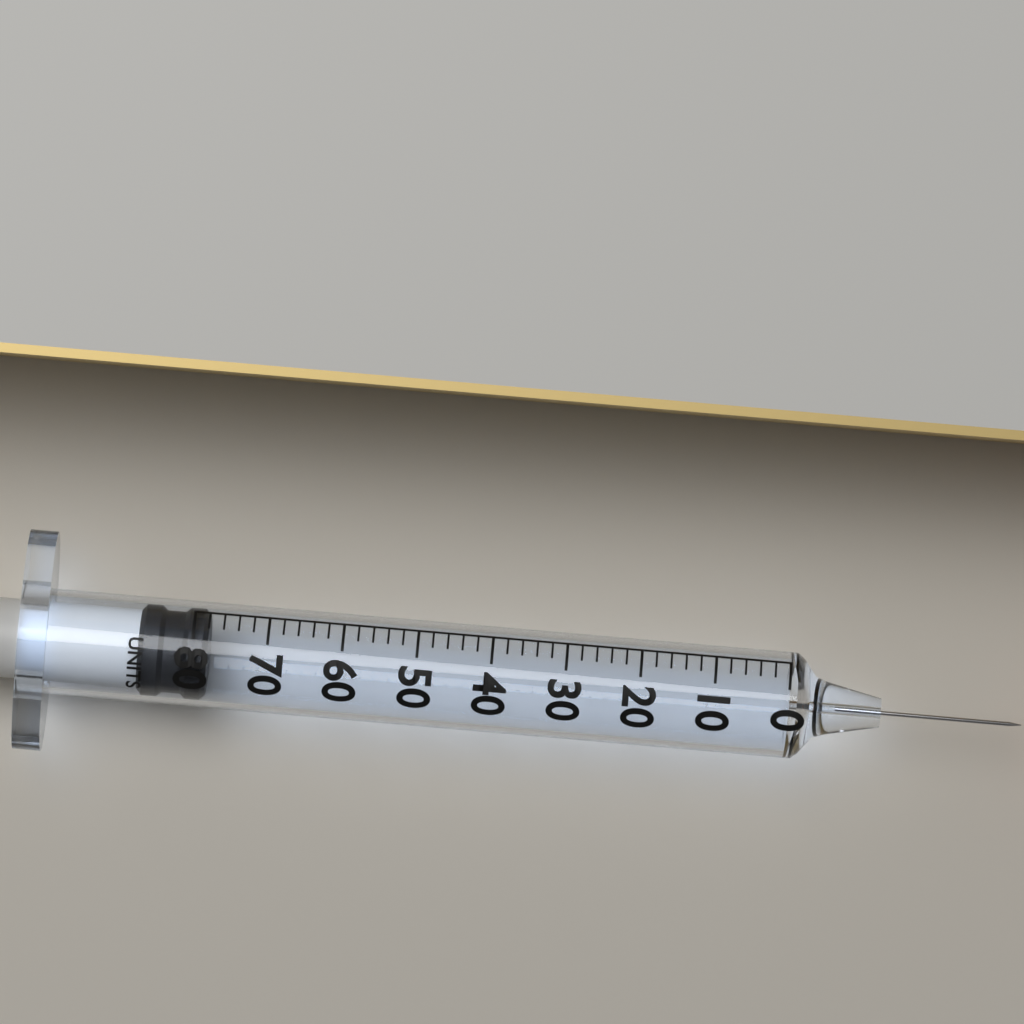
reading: 78 units
